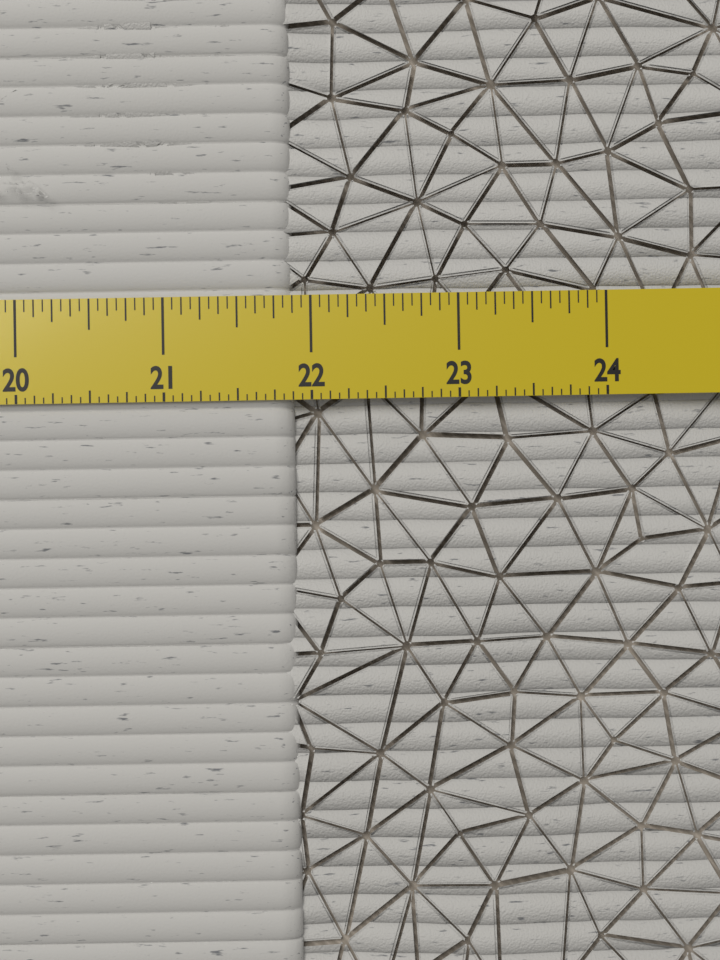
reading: 21.8750 in
